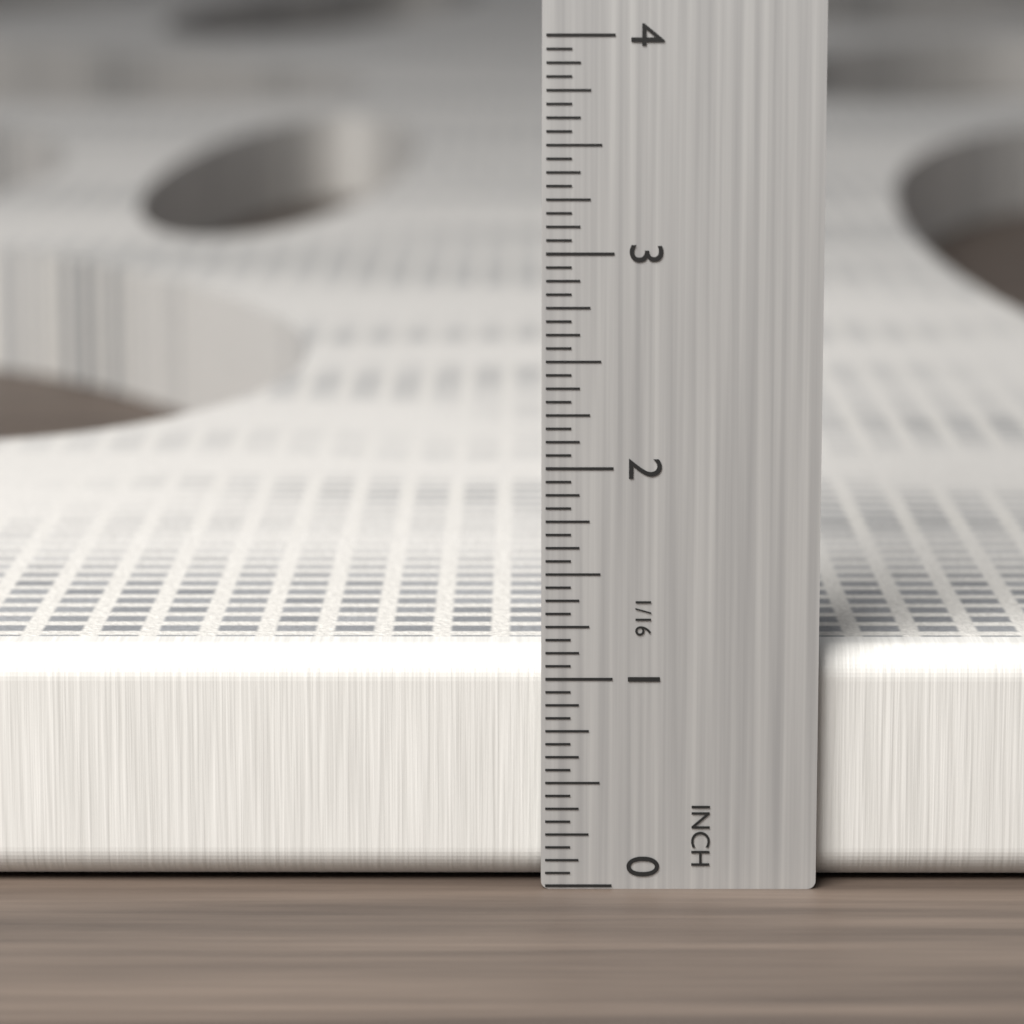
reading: 1.1250 in
